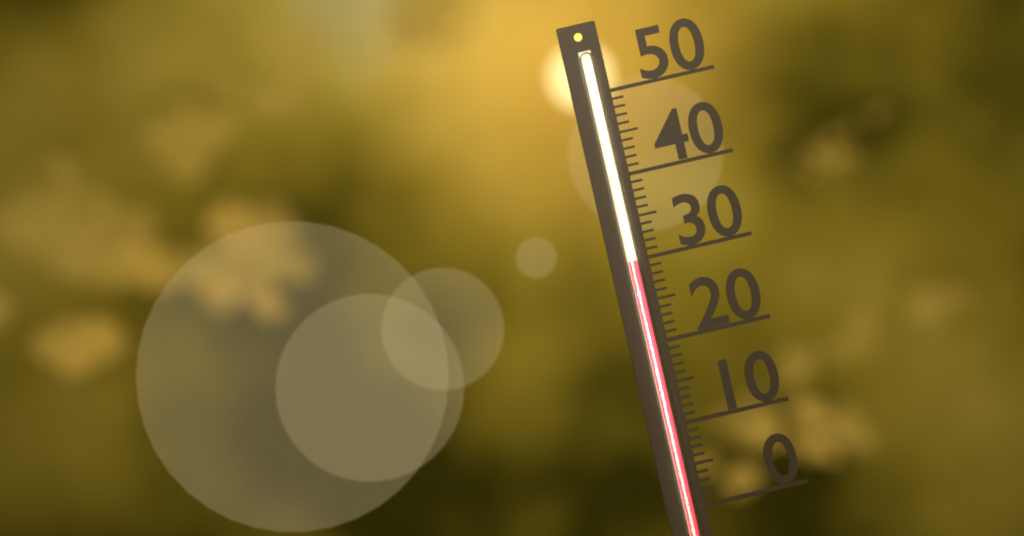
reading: 30 (no unit)
